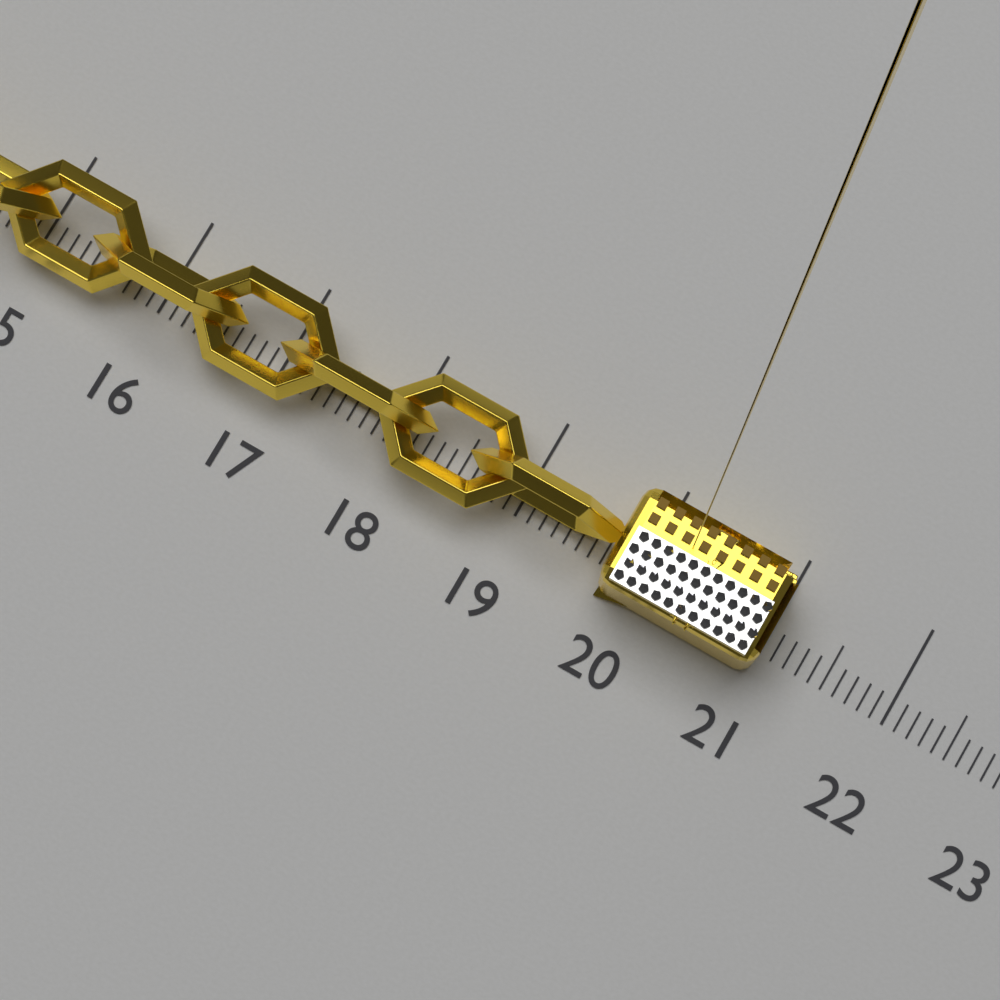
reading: 21.0 (no unit)
